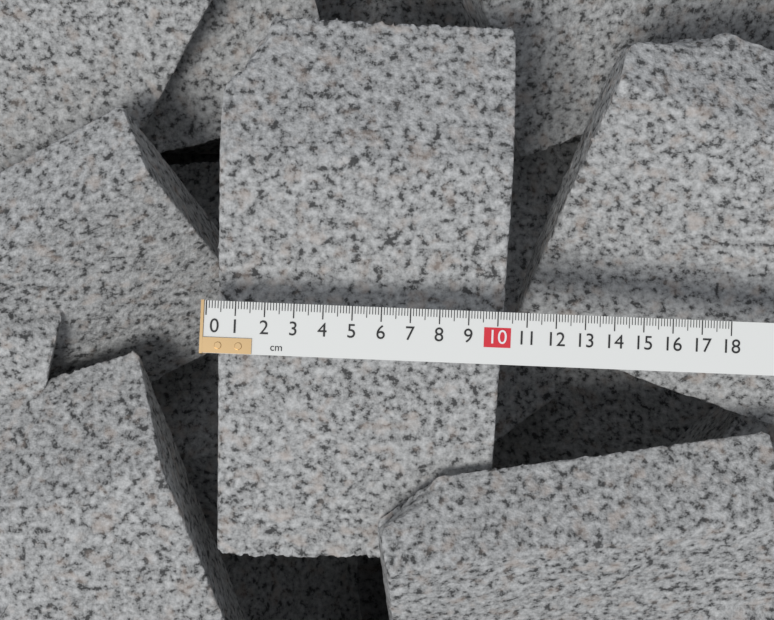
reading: 10.4 cm
